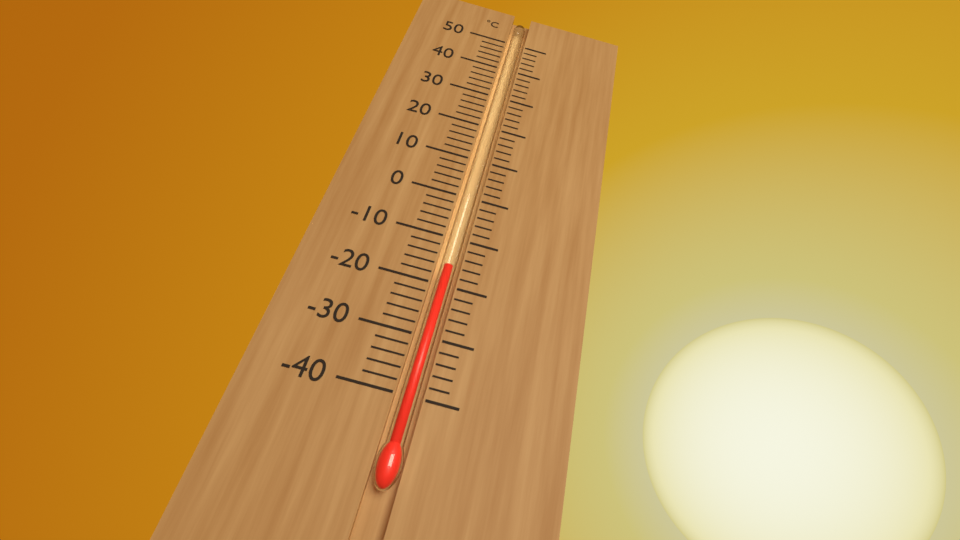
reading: -16 °C
